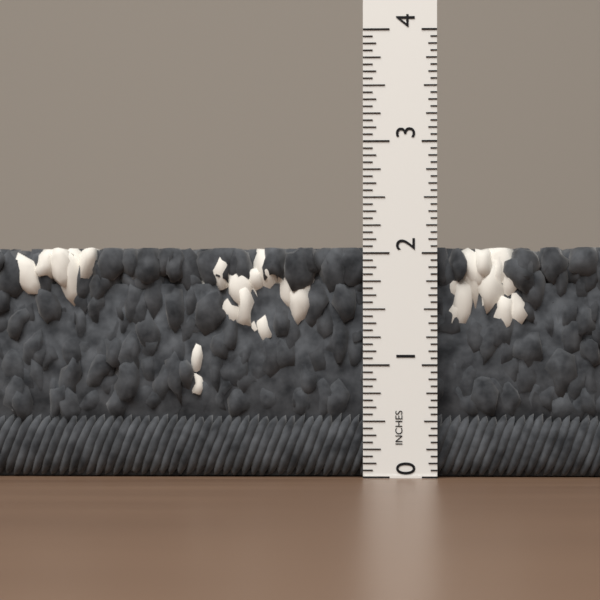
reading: 2.0625 in
